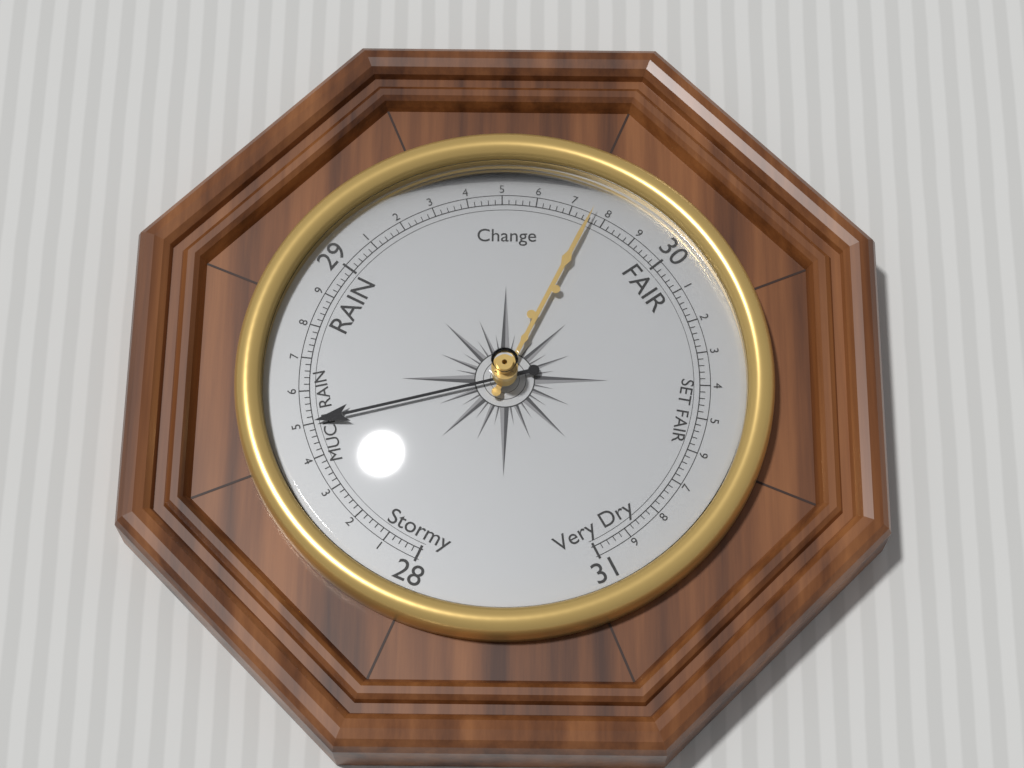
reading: 28.50 (no unit)
